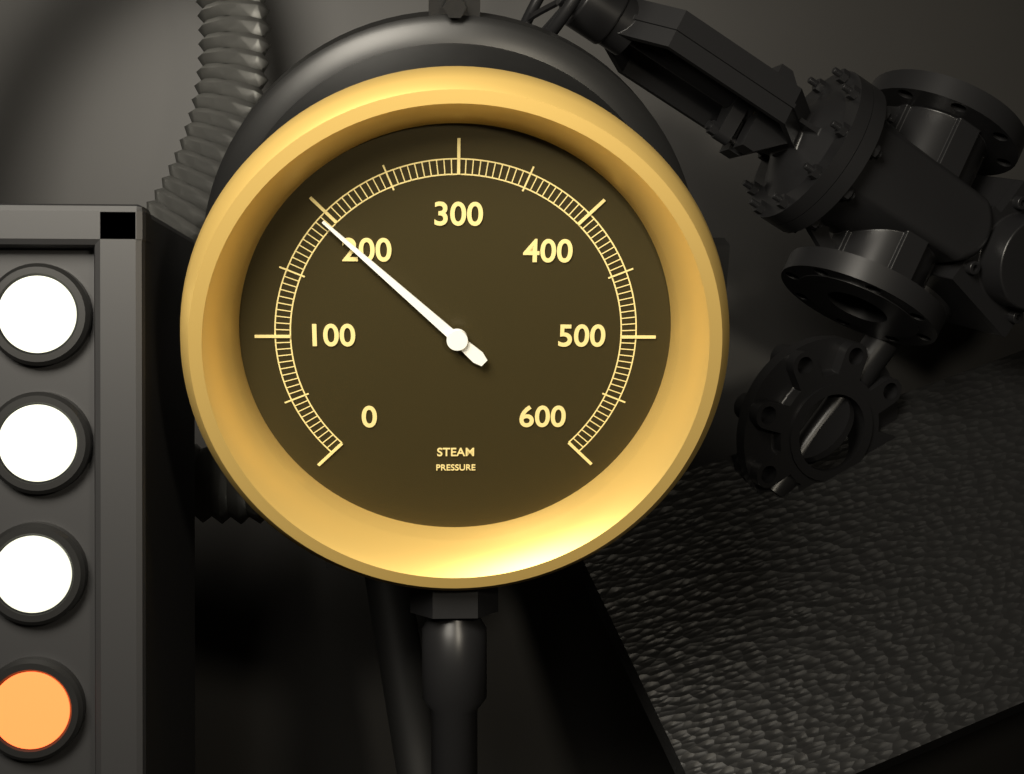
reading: 195 (no unit)
